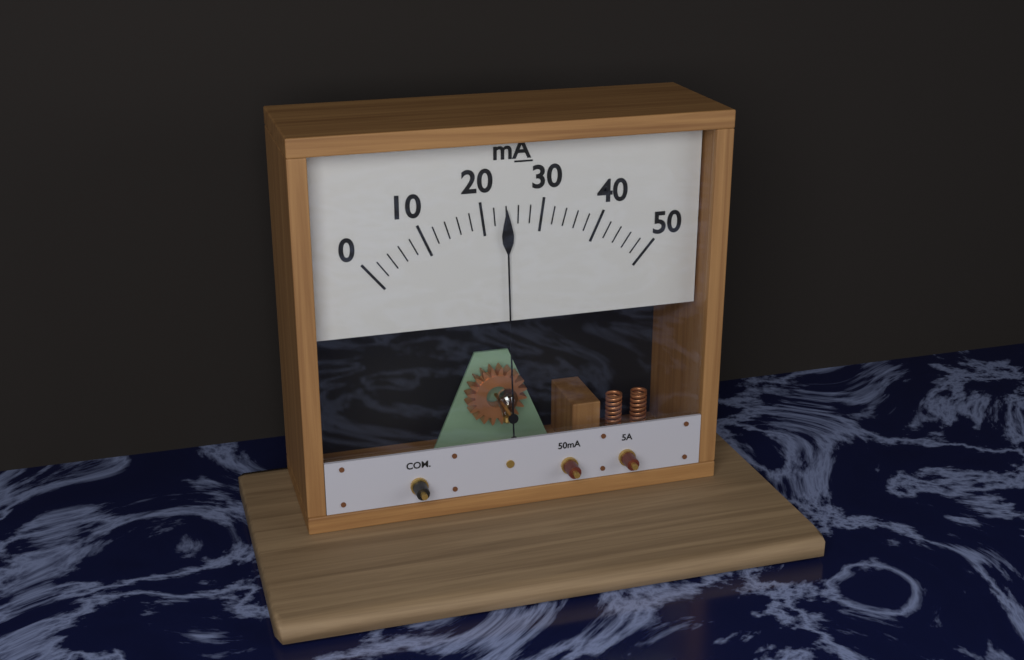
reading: 24 mA
